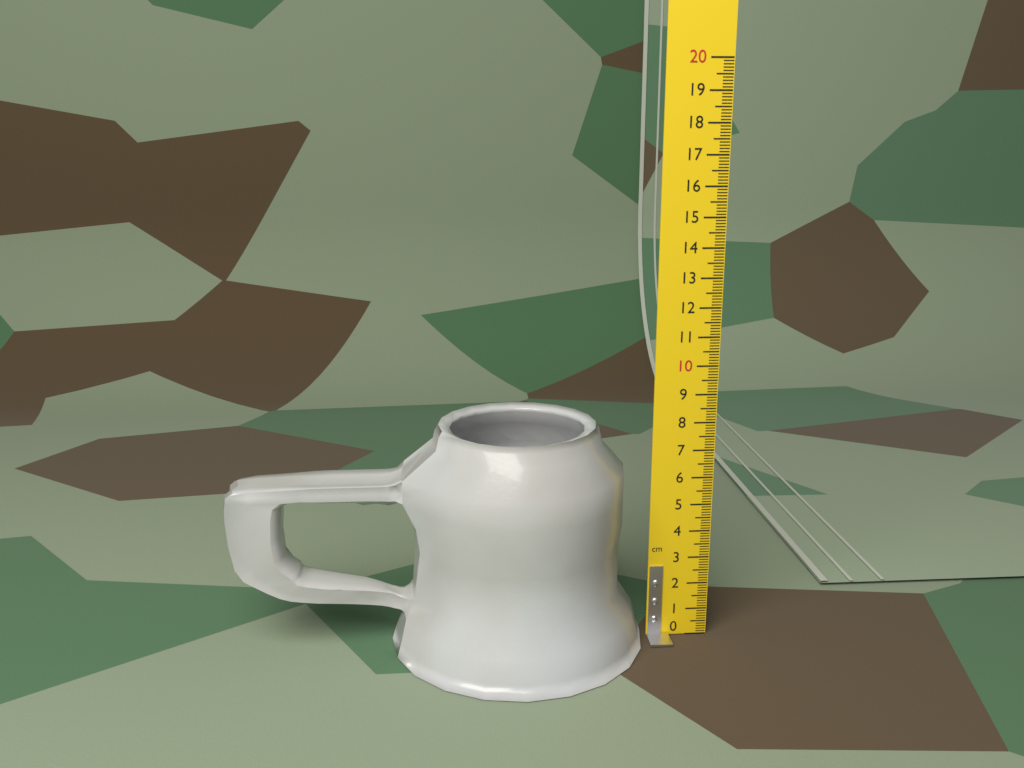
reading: 8.0 cm
